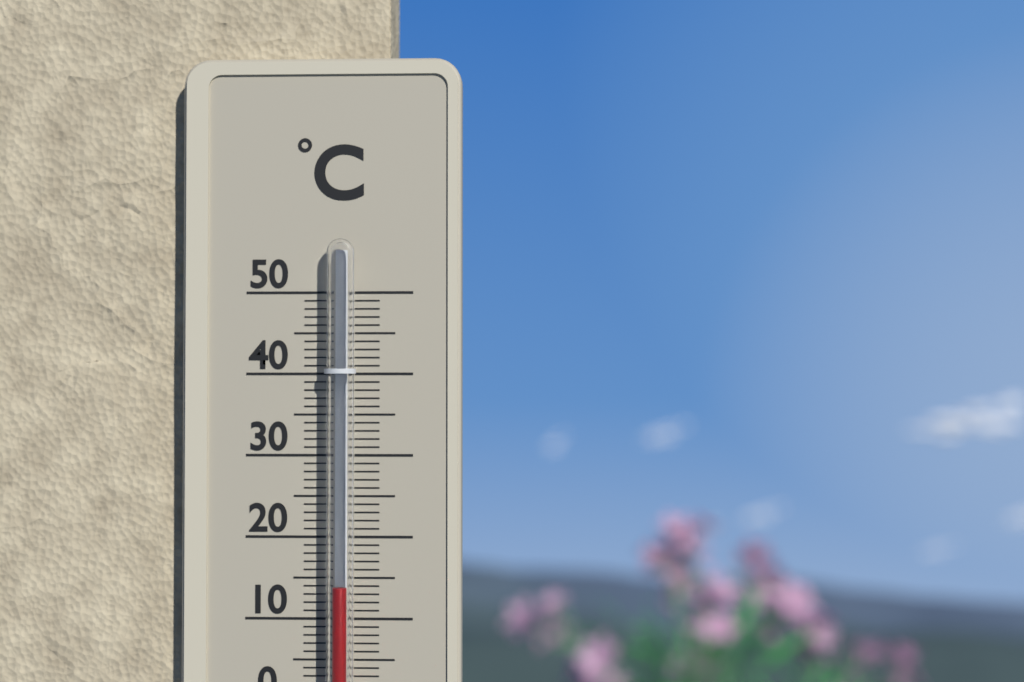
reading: 14 °C
